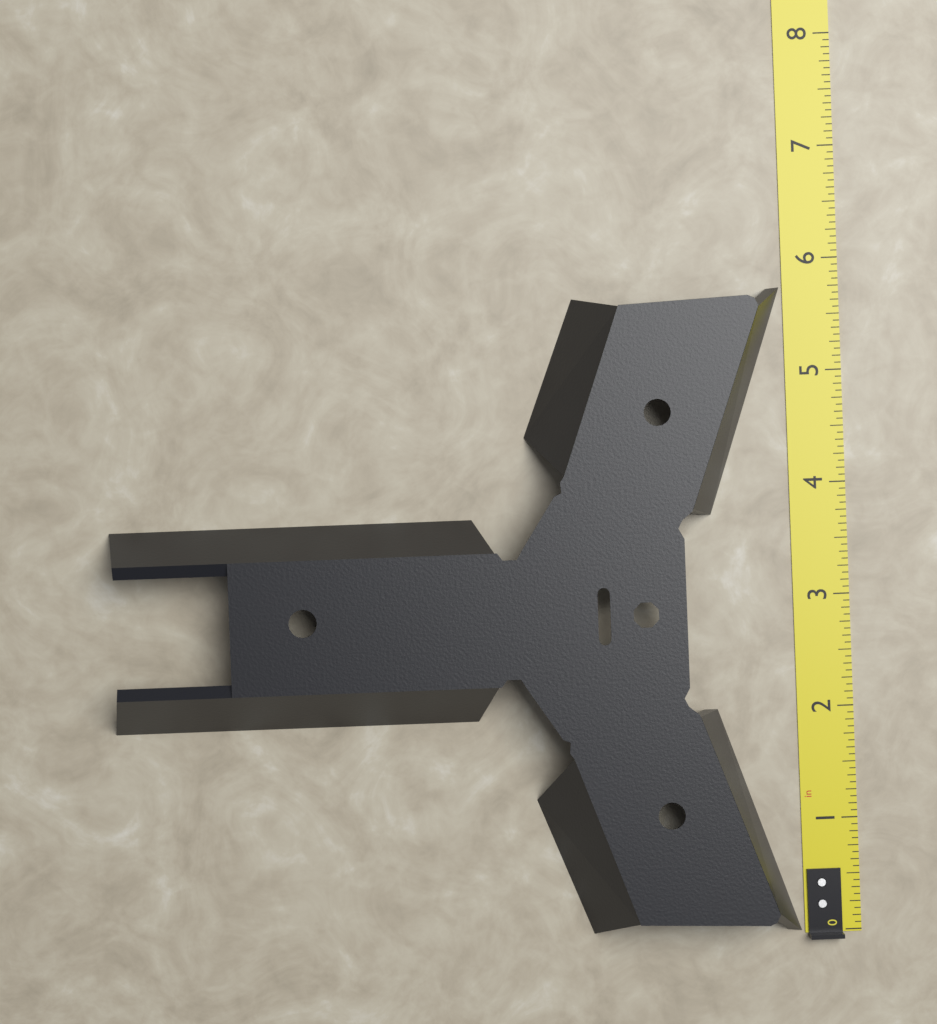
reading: 5.7500 in
